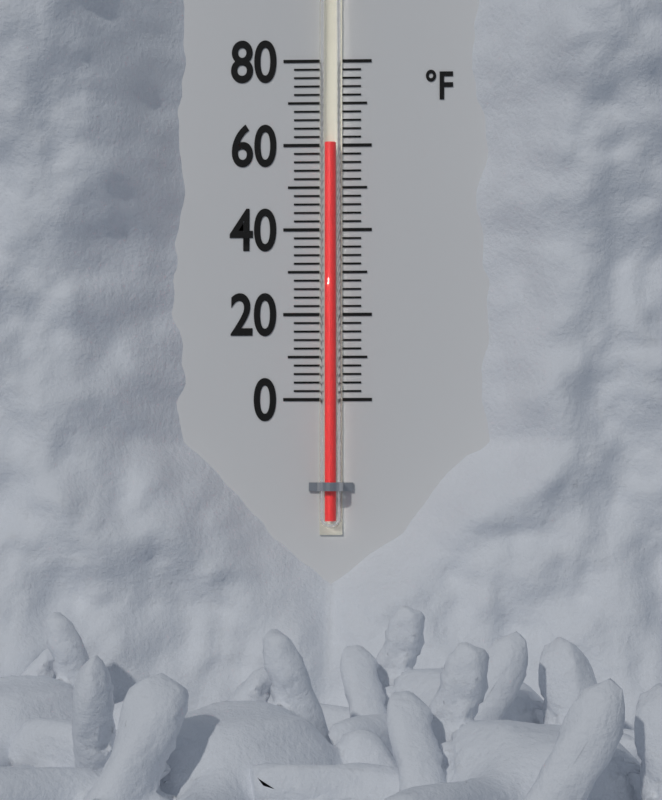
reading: 60 °F
